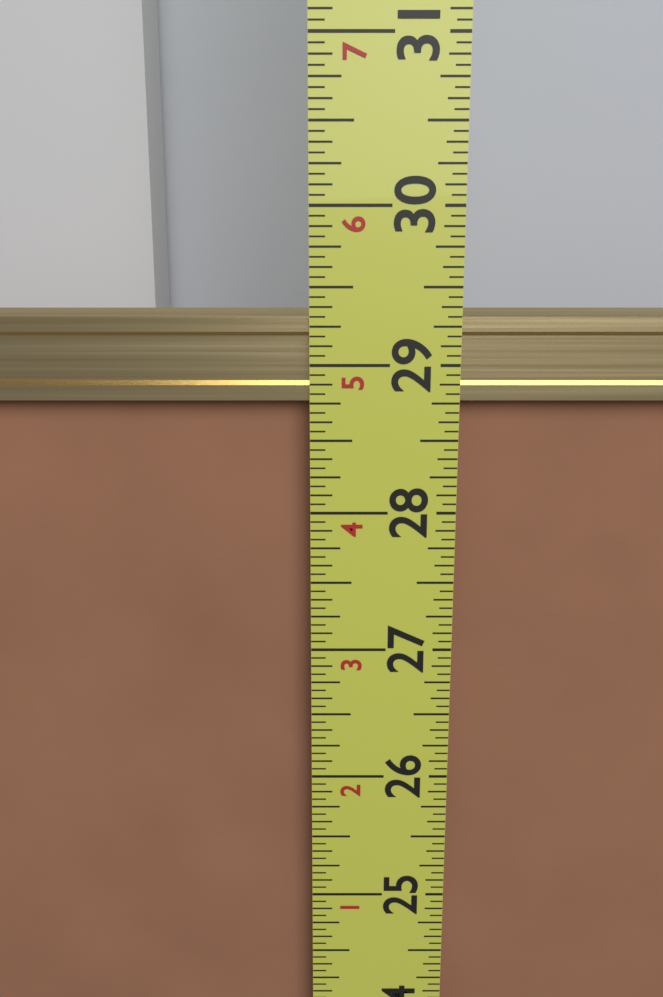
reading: 29.3750 in
